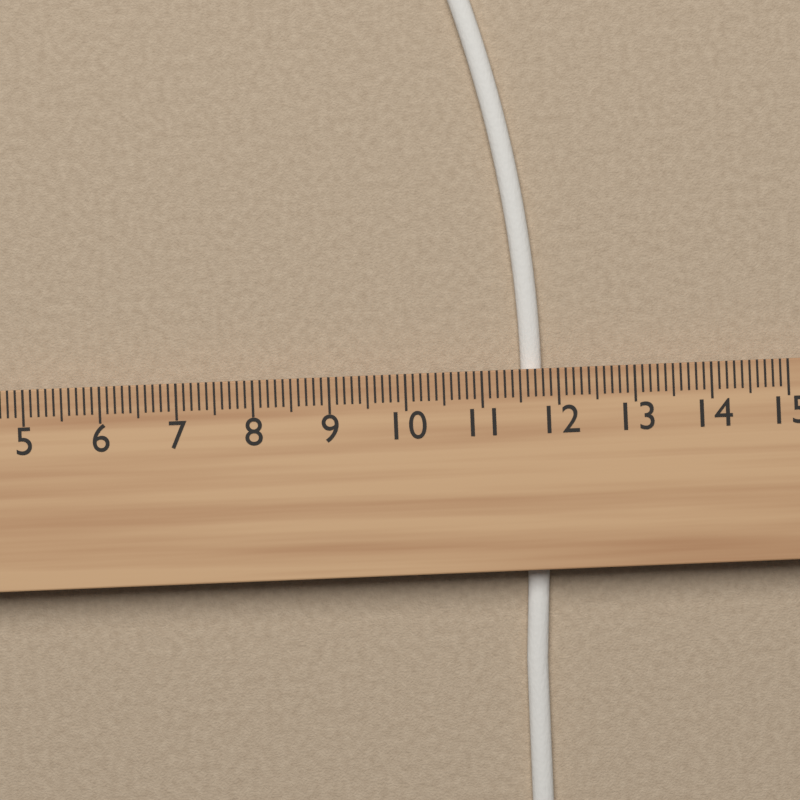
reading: 11.8 cm
